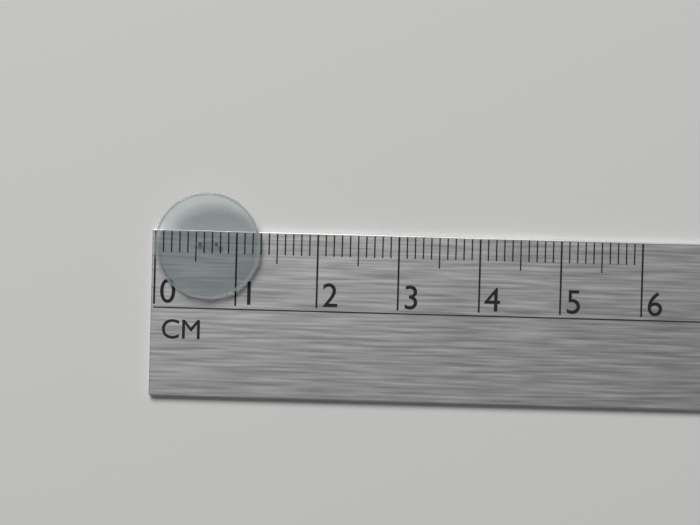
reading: 1.3 cm
